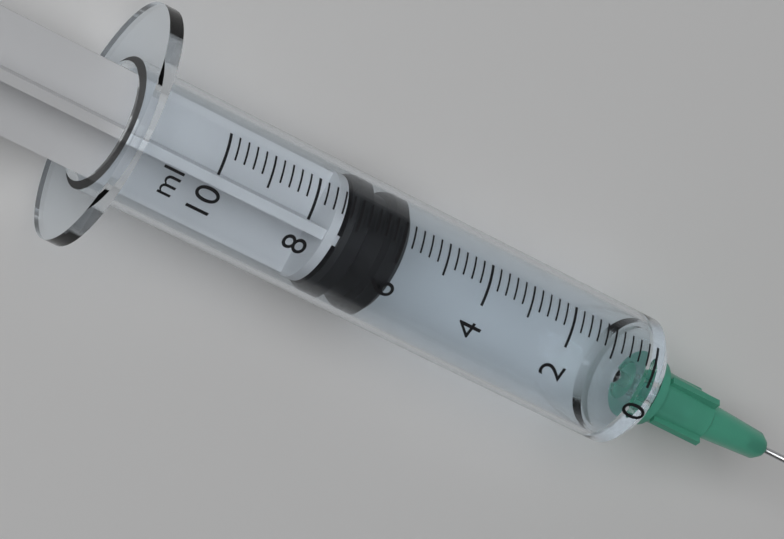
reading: 5.8 ml
